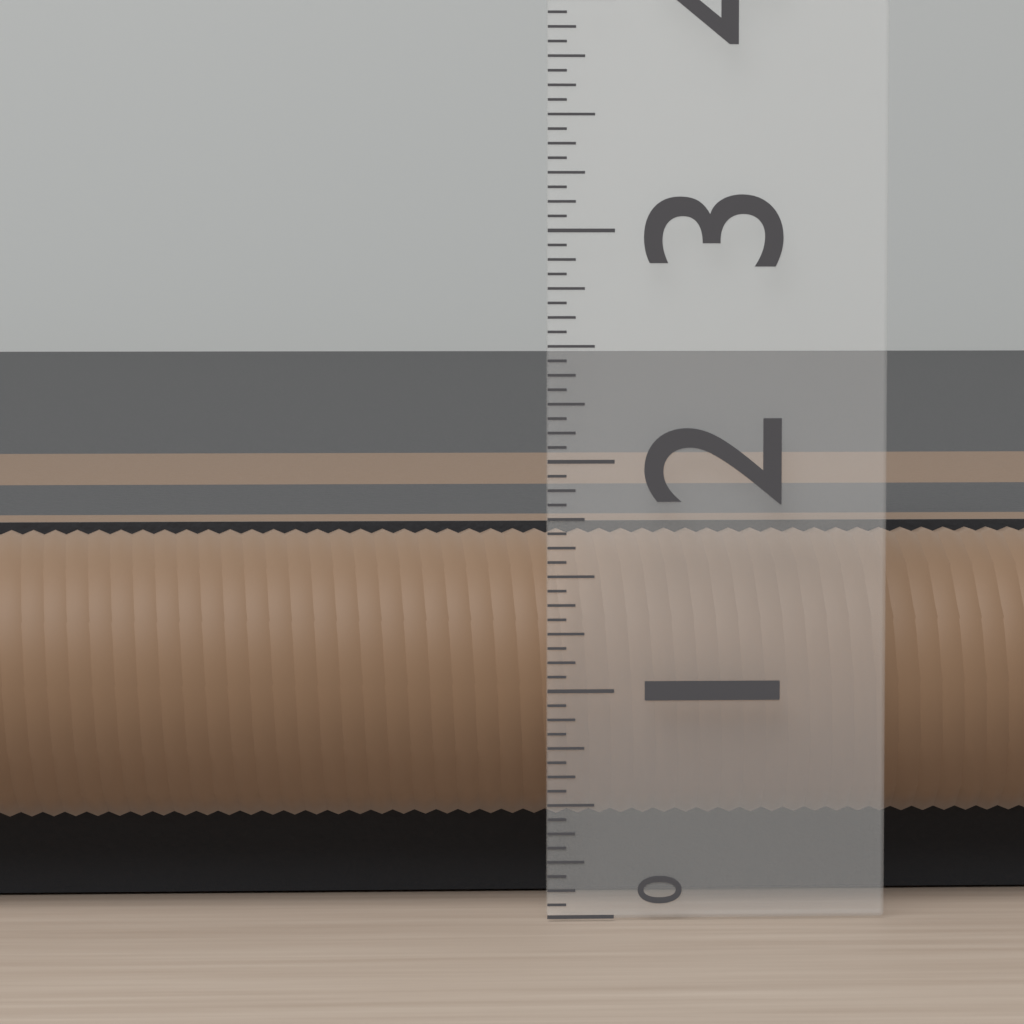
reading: 1.6875 (no unit)
